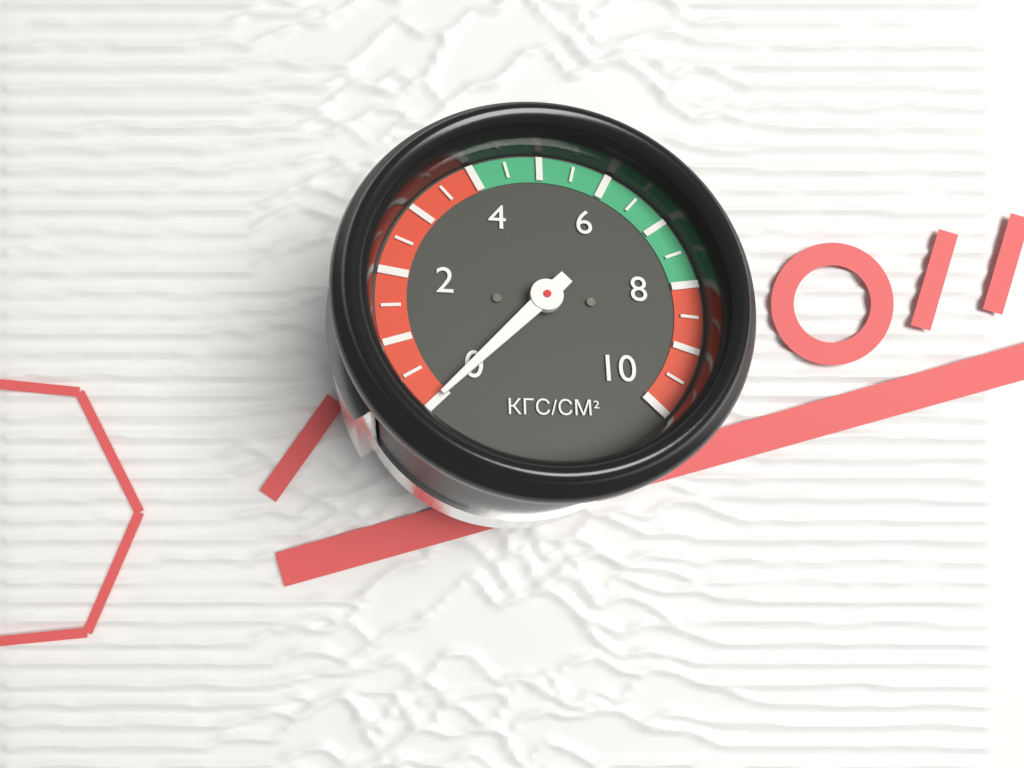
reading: 0.0 kgf/cm²
